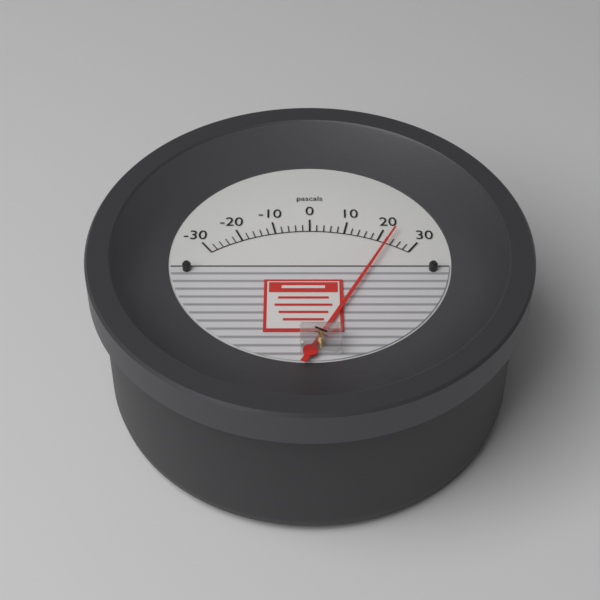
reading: 23 Pa
